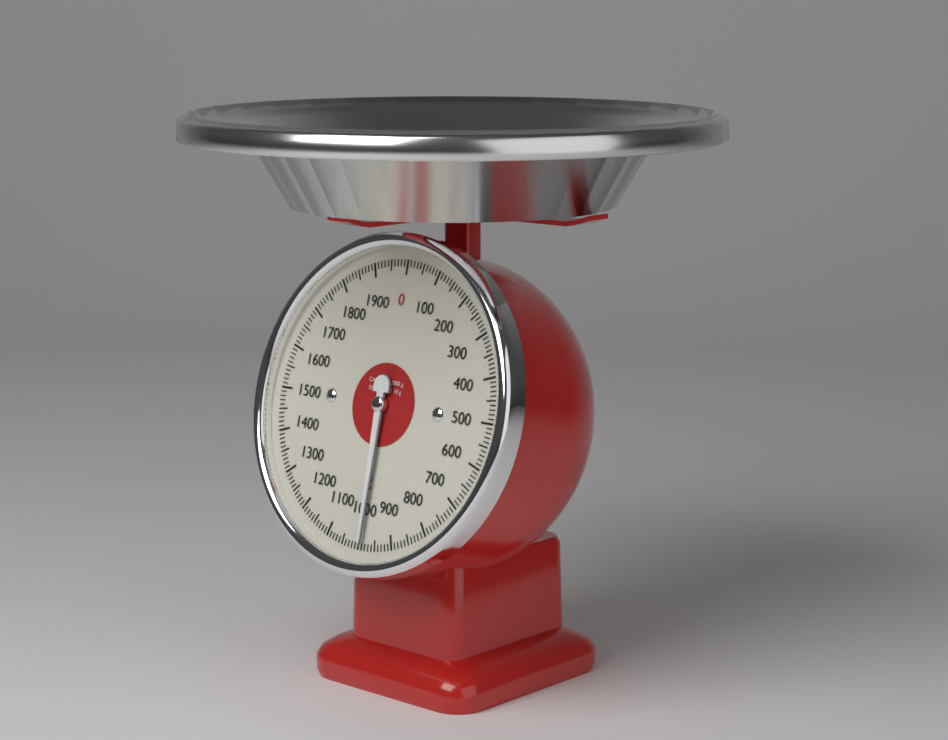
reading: 990 g
